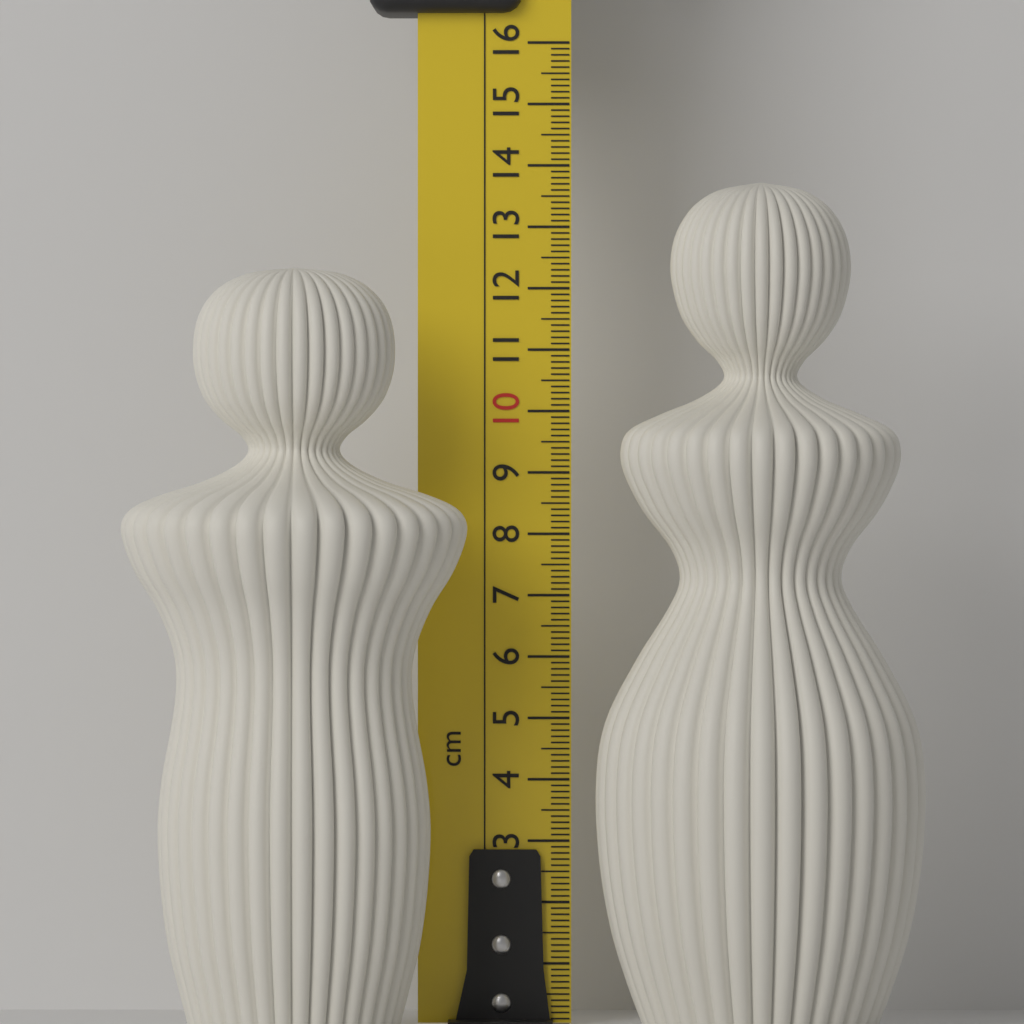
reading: 12.3 cm
